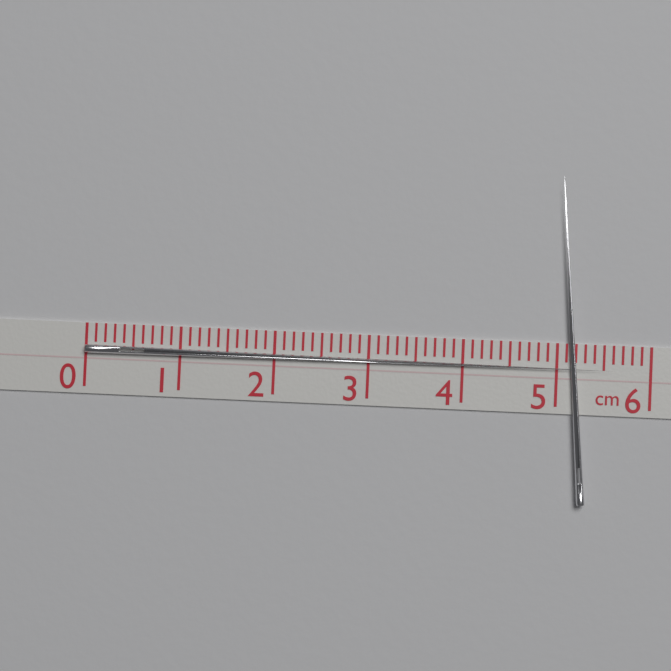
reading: 5.6 cm
